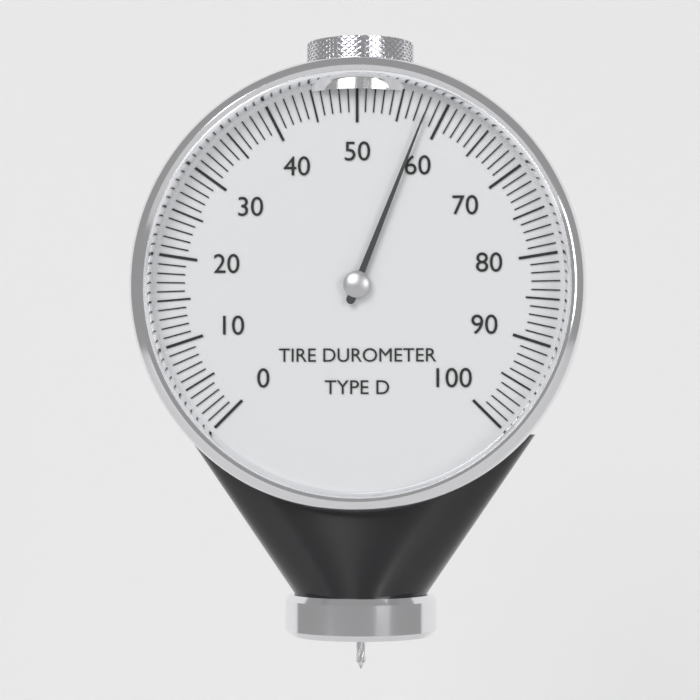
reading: 58 (no unit)
